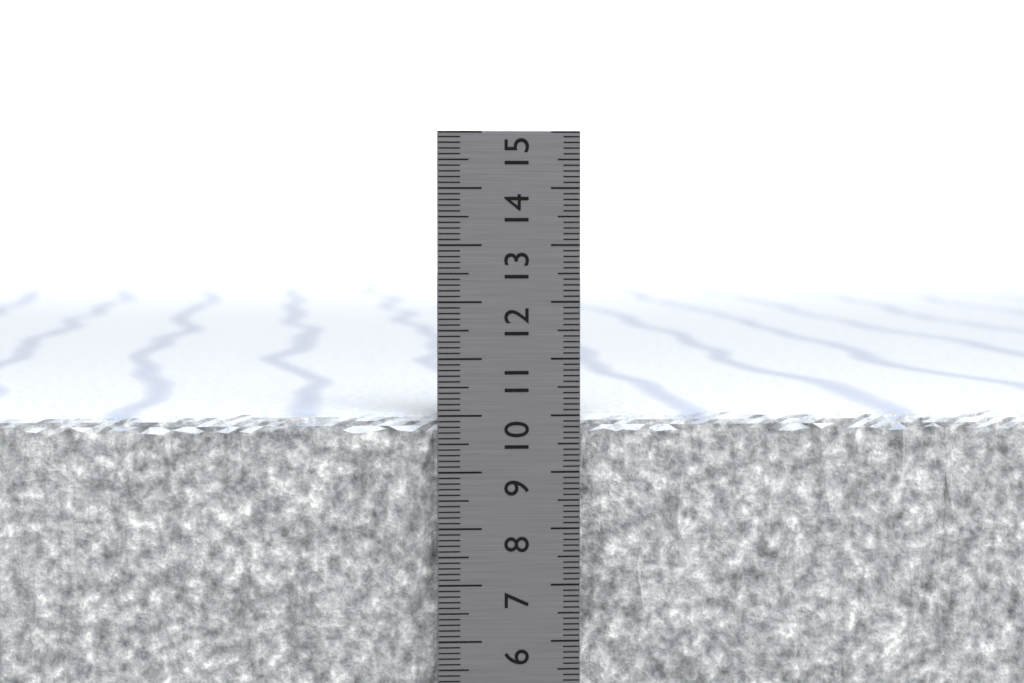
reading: 10.0 cm
